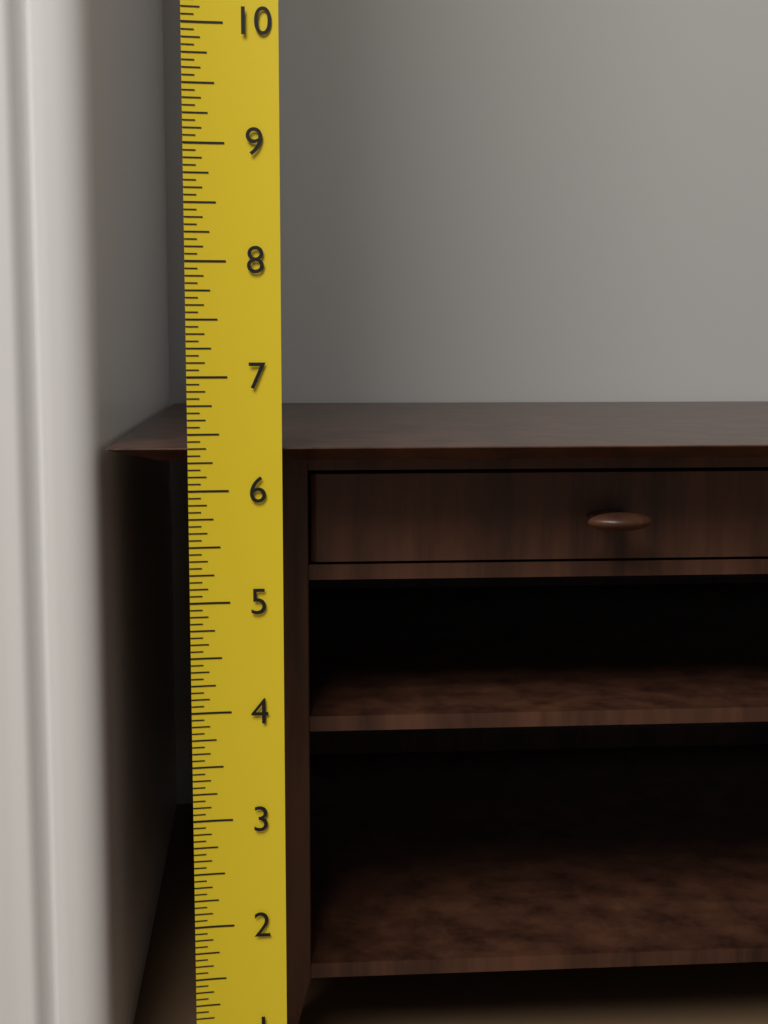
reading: 6.3750 (no unit)
